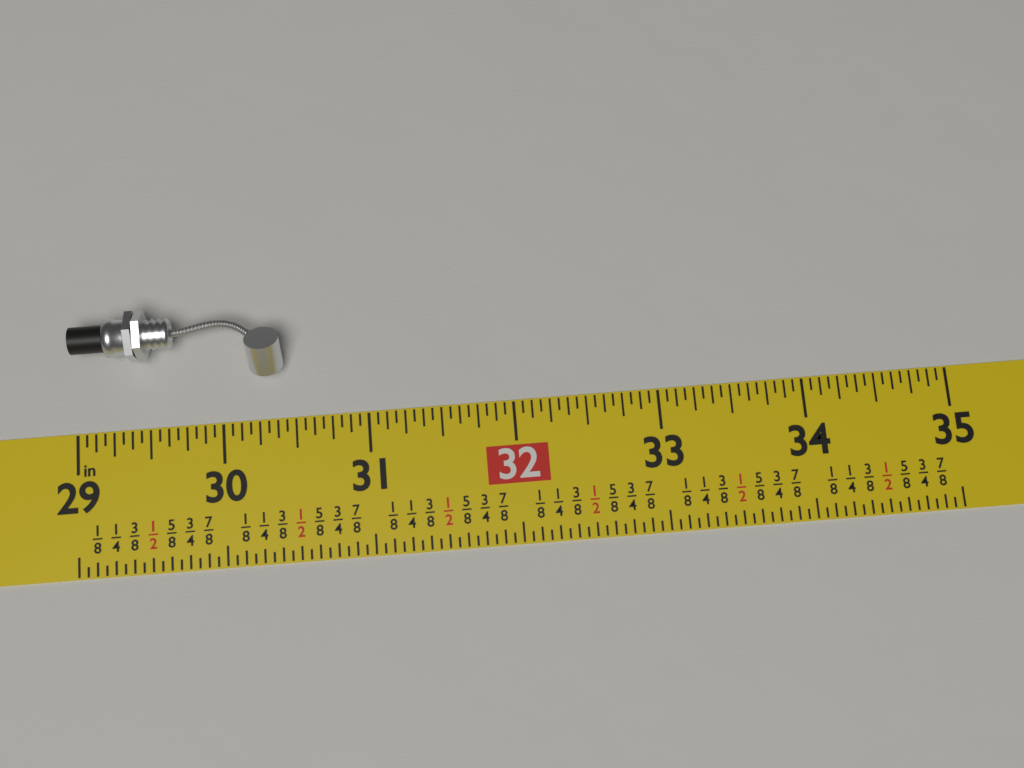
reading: 30.4375 in
